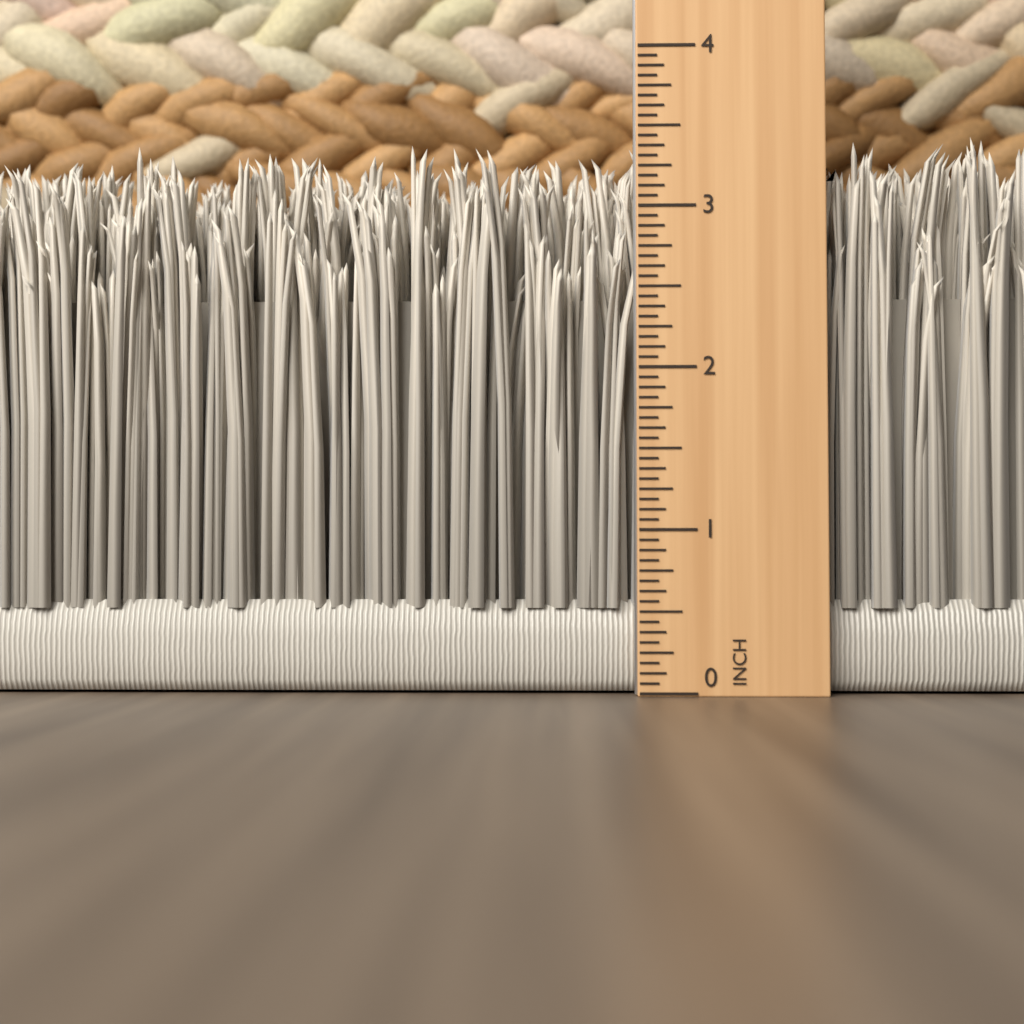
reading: 3.4375 in
